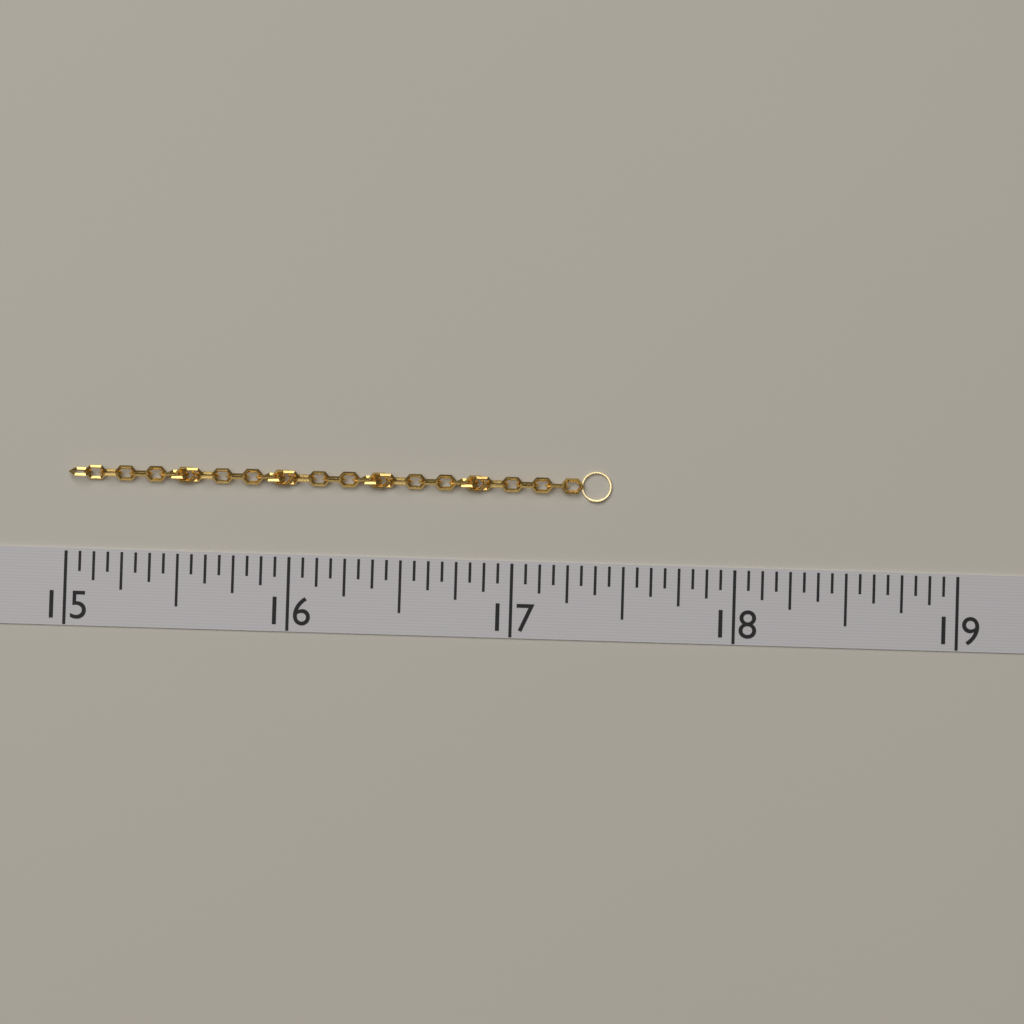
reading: 17.4375 (no unit)
